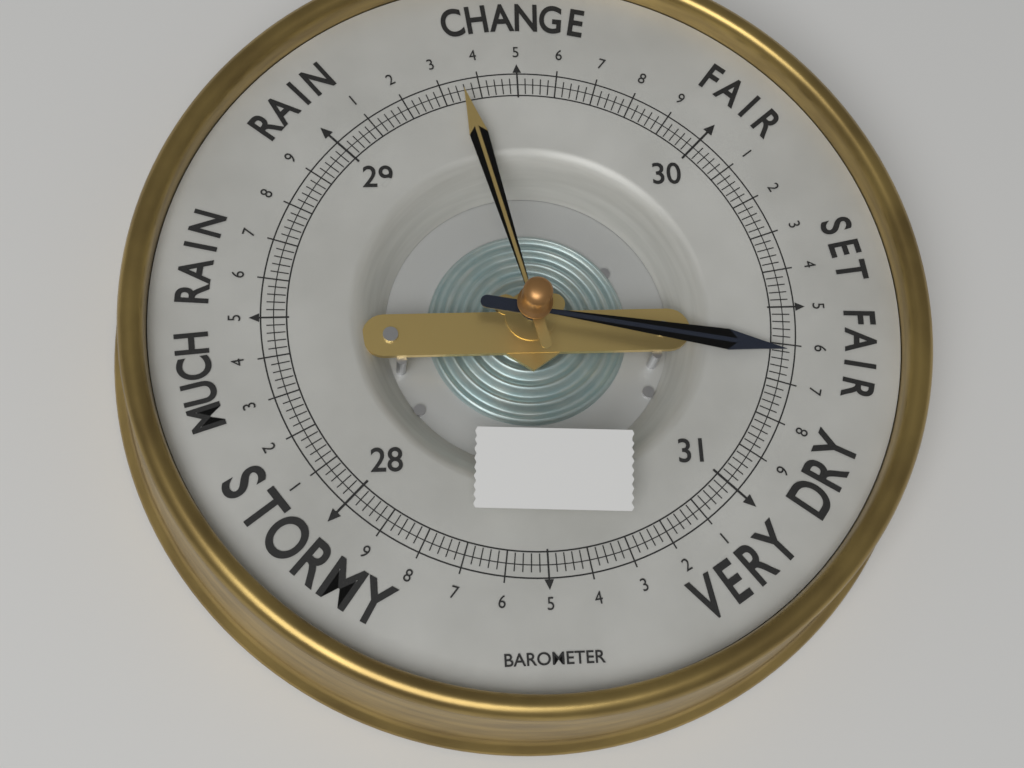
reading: 30.62 (no unit)
